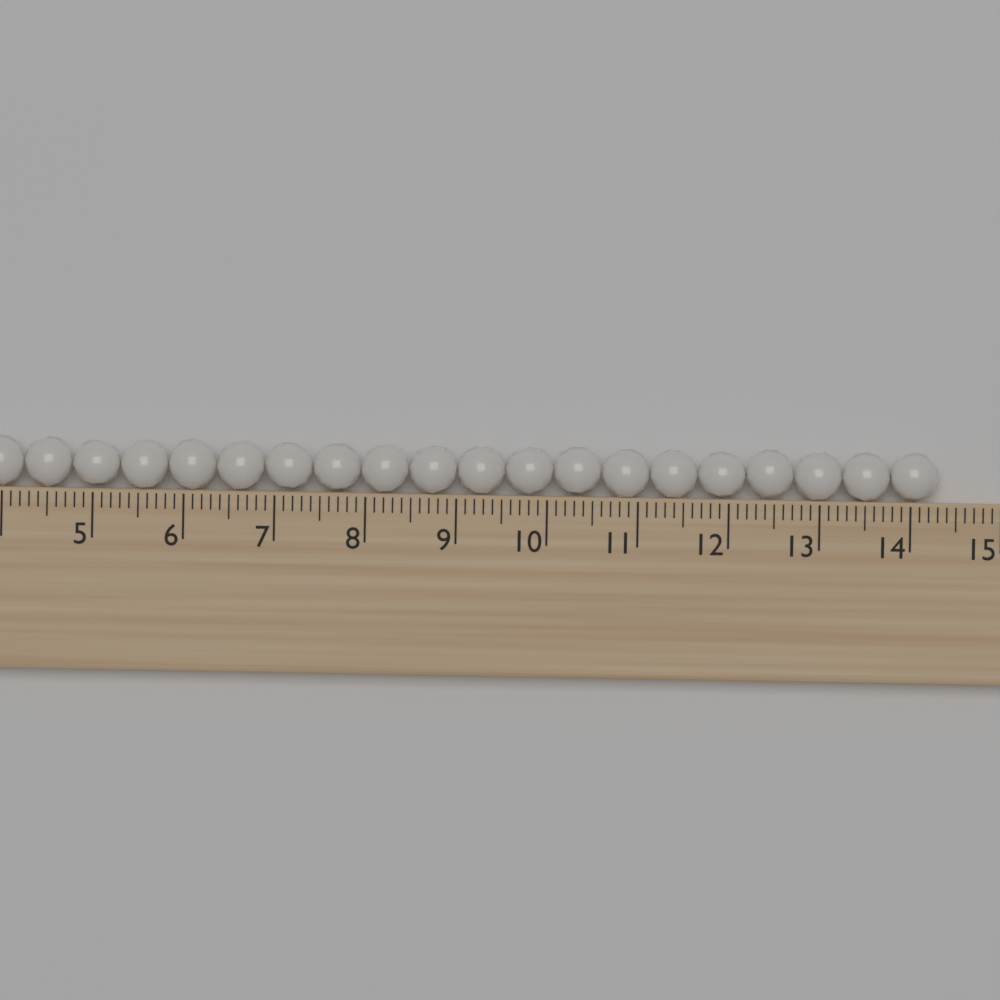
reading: 14.3 (no unit)
